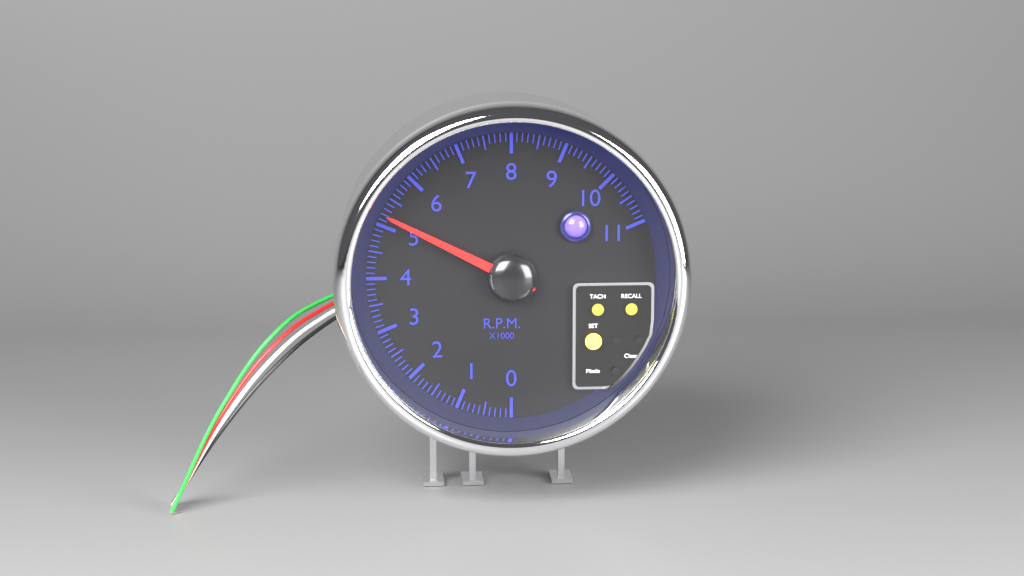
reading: 5.2 rpm x1000
